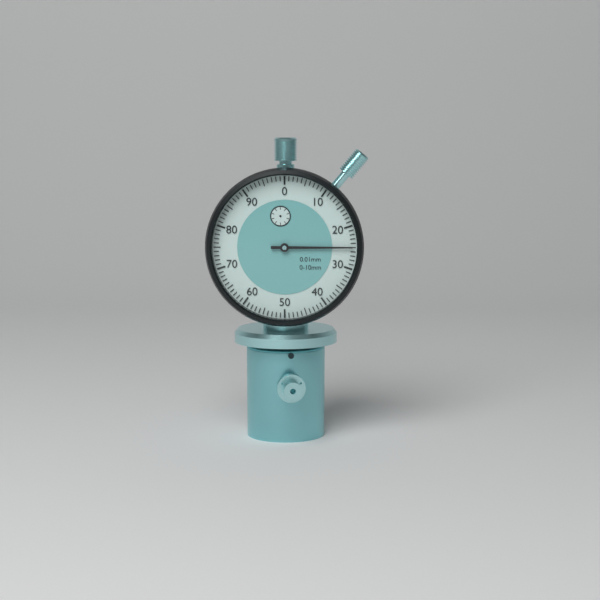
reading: 0.25 mm
